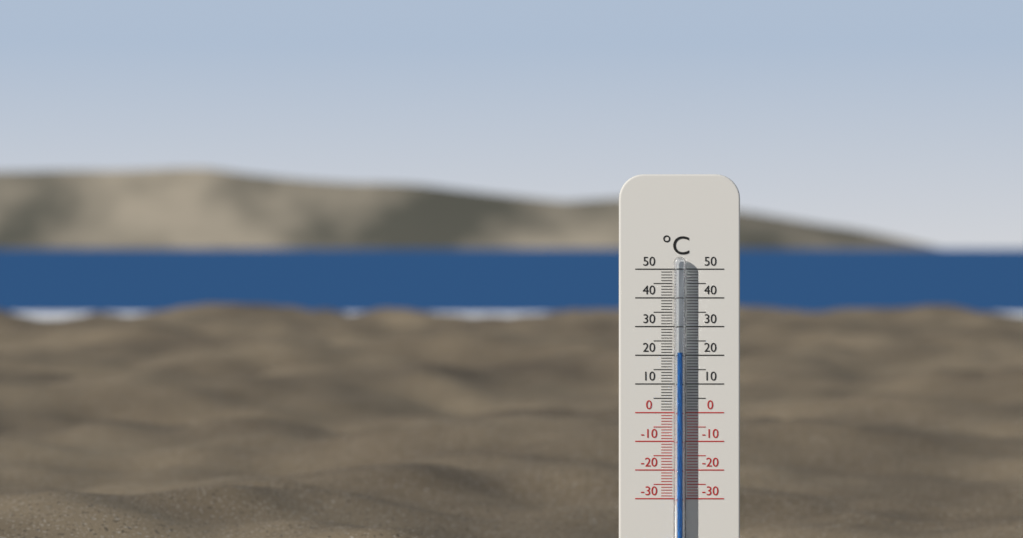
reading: 21 °C
